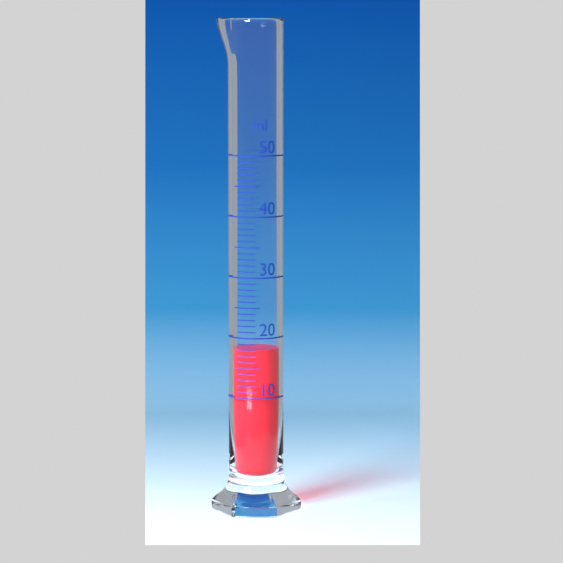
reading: 18 ml
